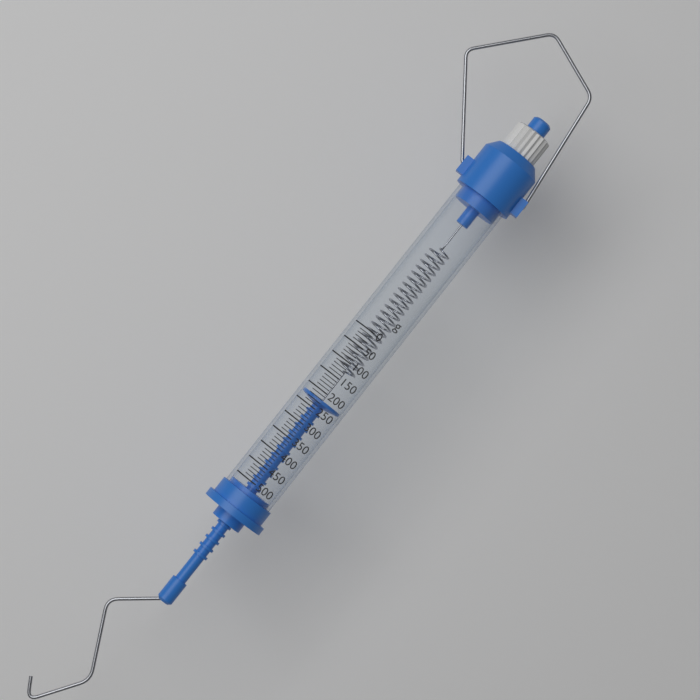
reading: 220 g
